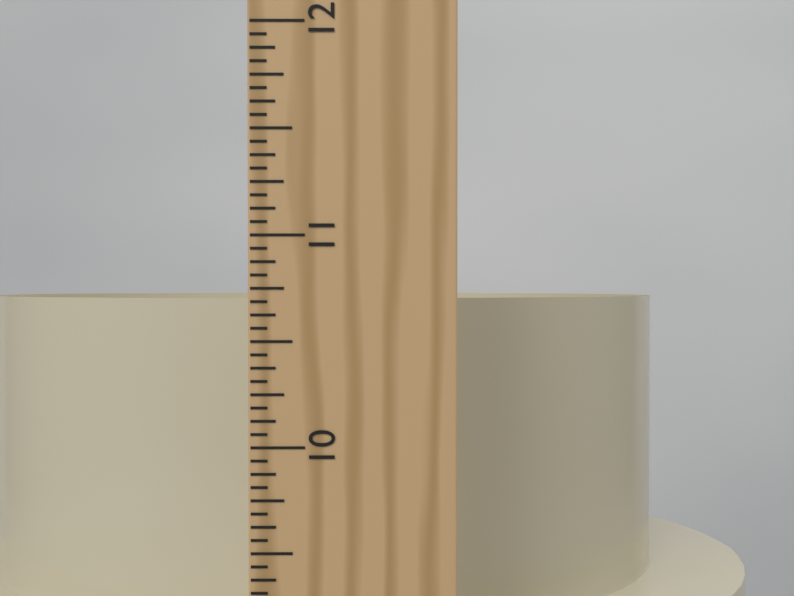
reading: 10.6875 in
